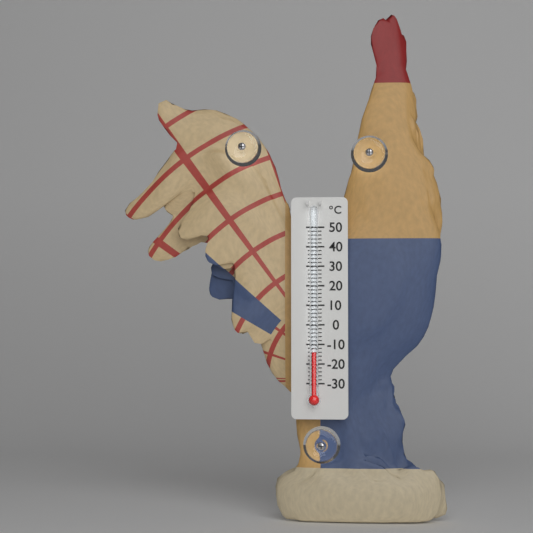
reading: -14 °C
